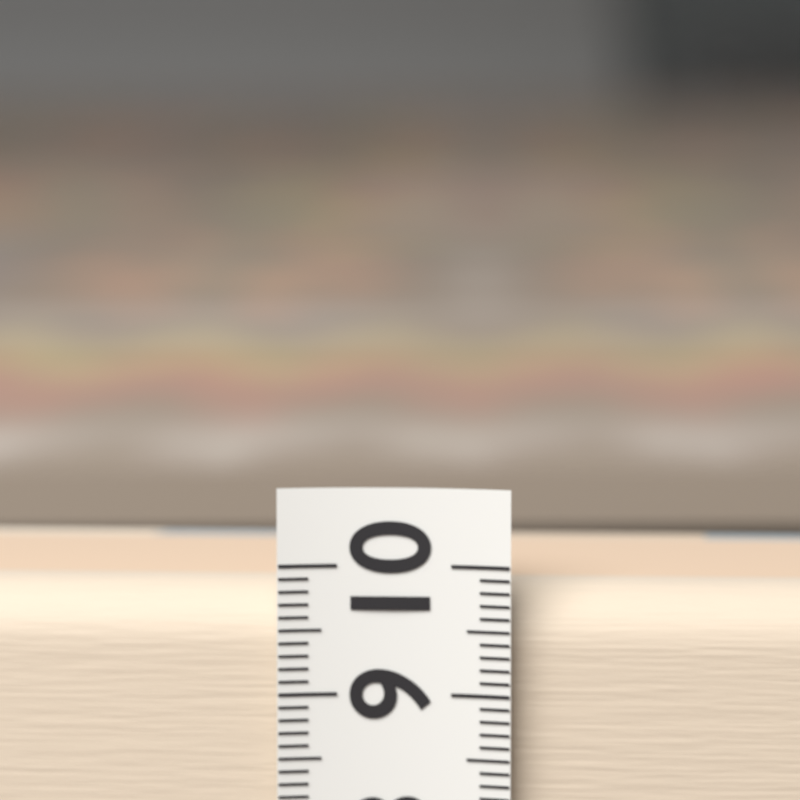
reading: 9.8 (no unit)
